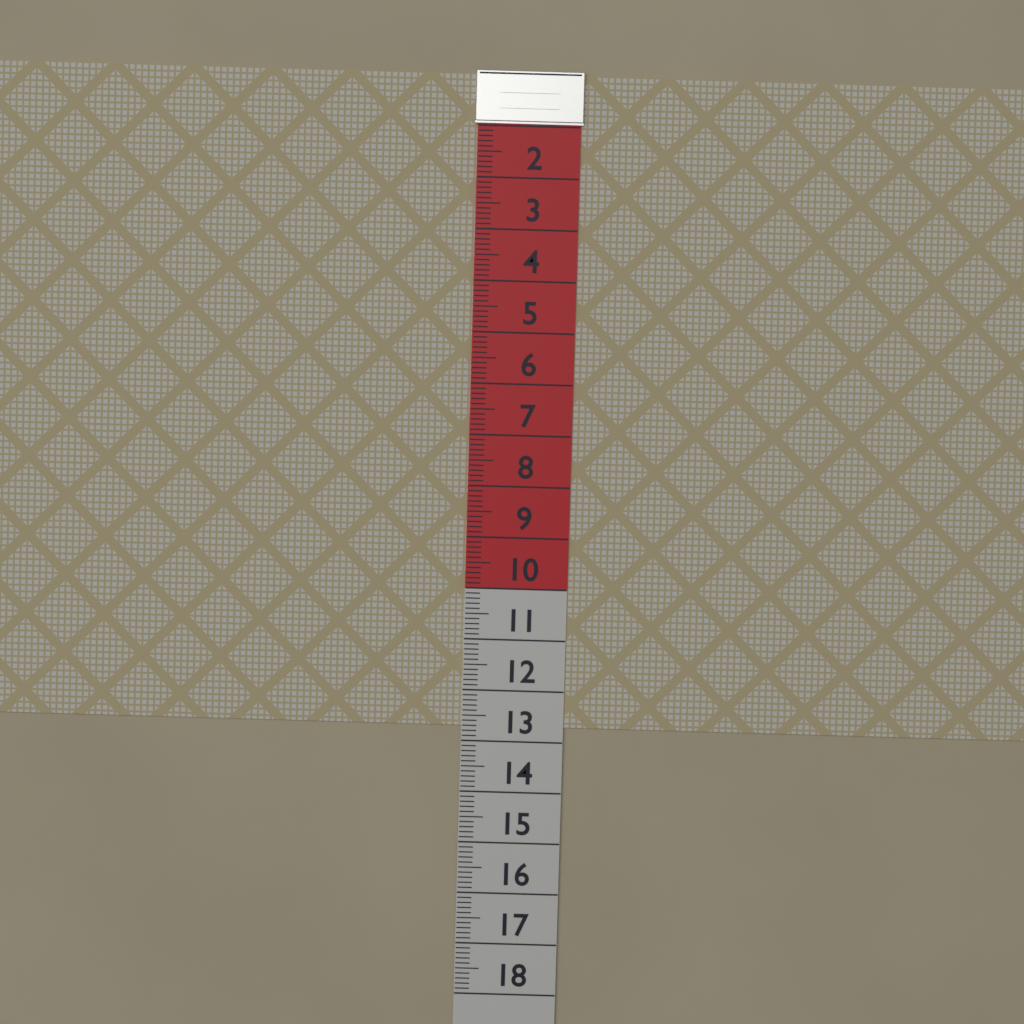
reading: 12.7 (no unit)
